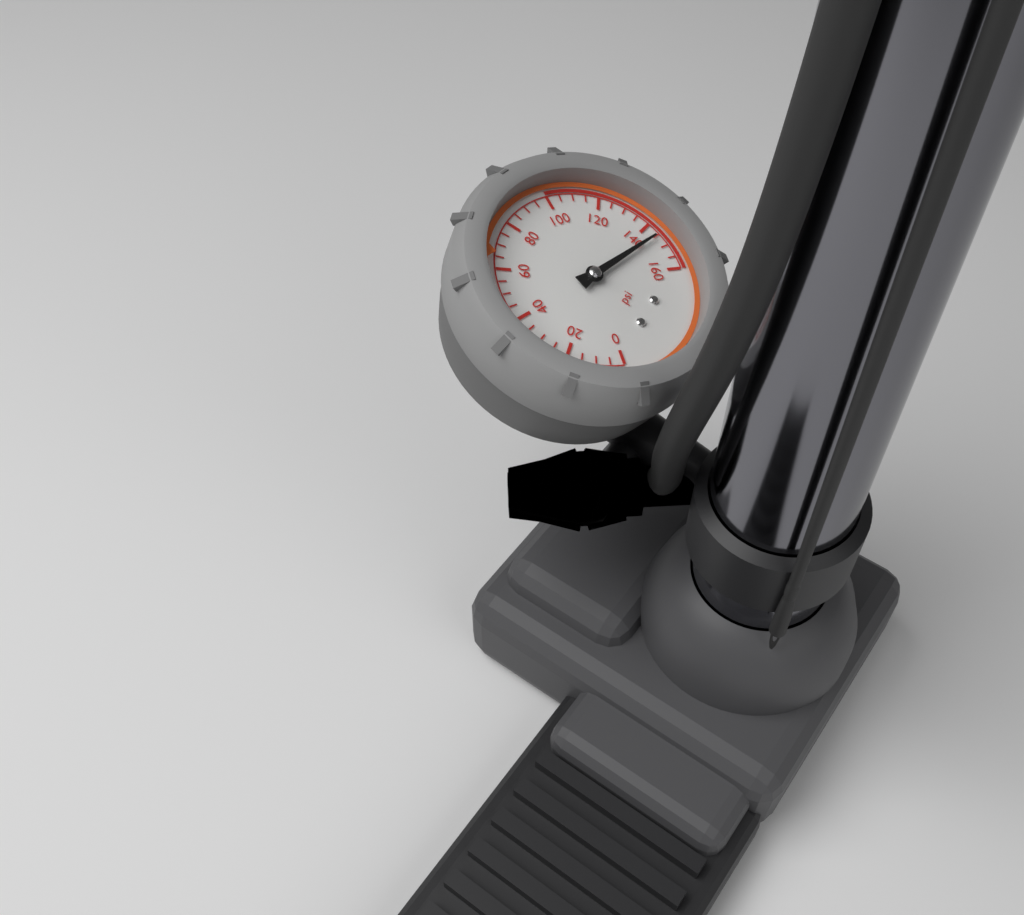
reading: 145 psi
